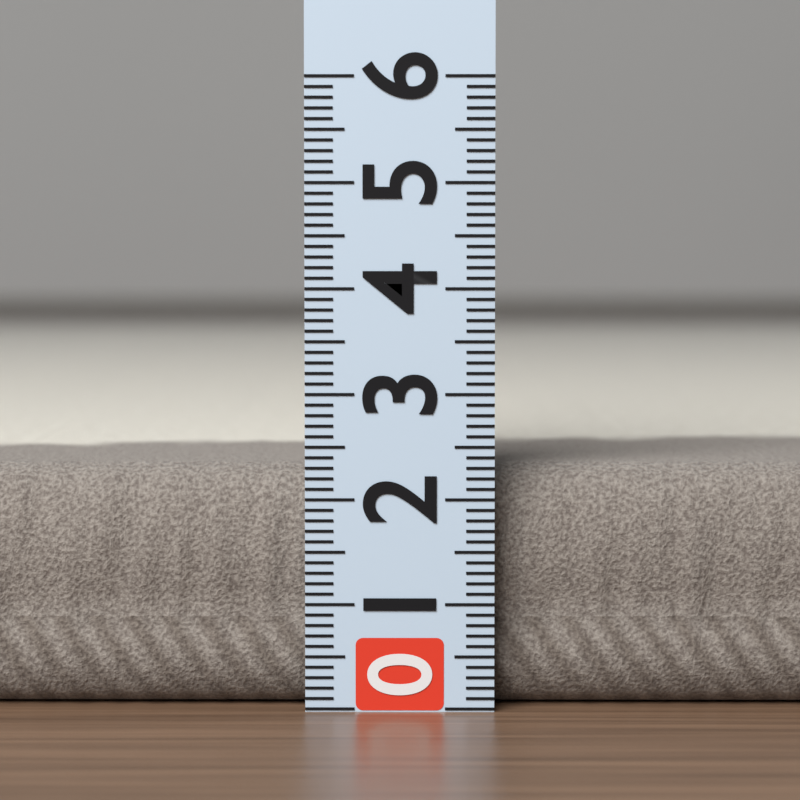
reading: 2.3 (no unit)
